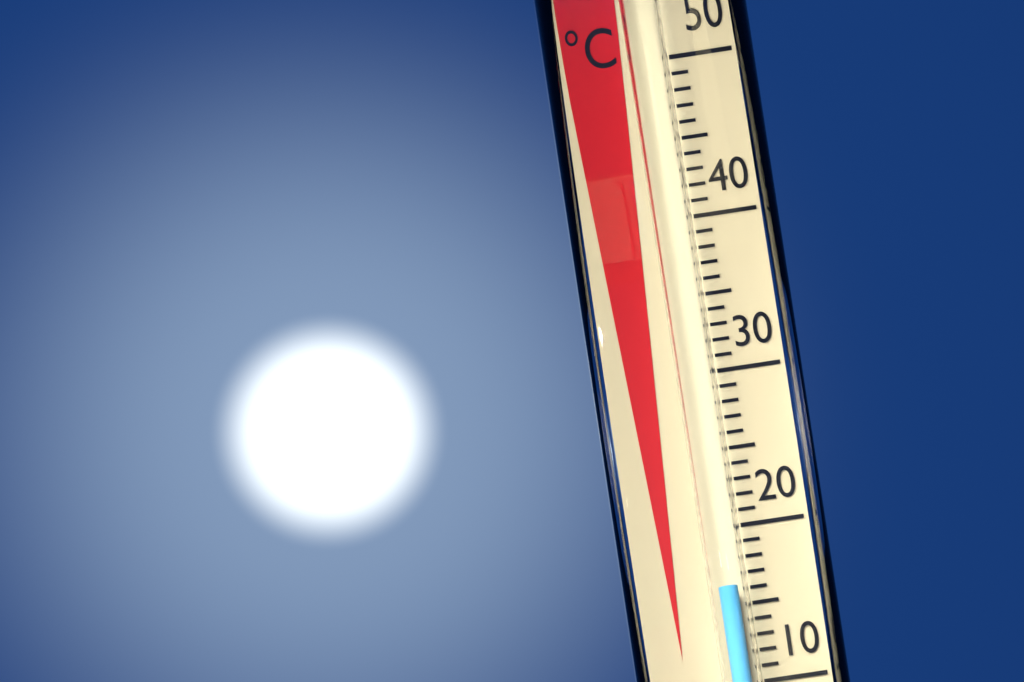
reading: 16 °C
